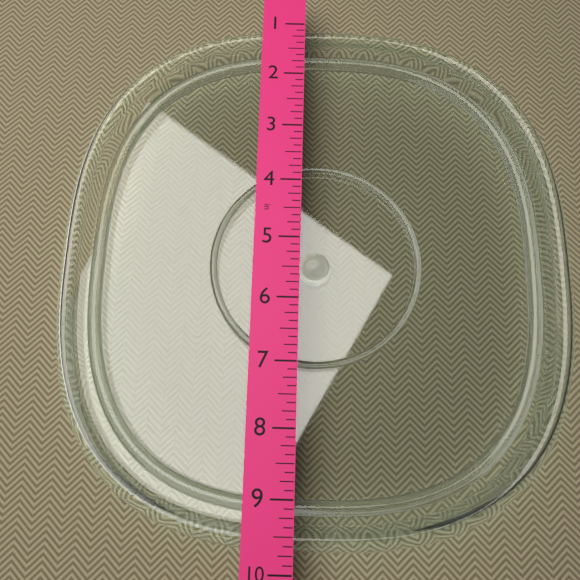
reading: 9.750 in
